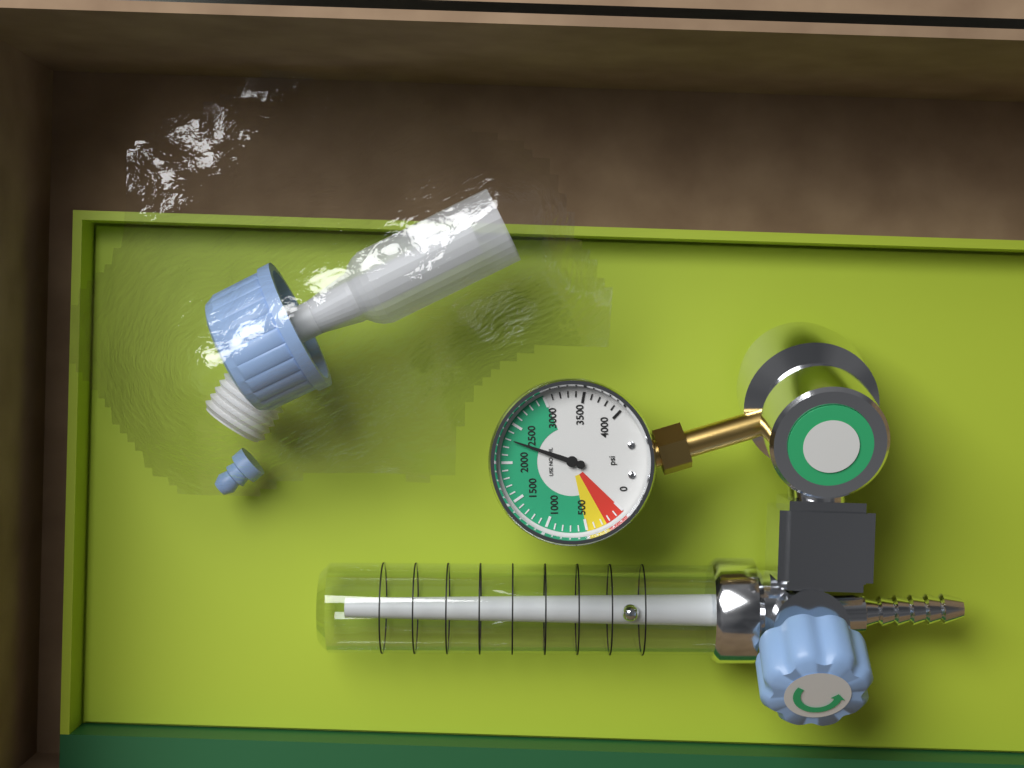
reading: 2300 psi
